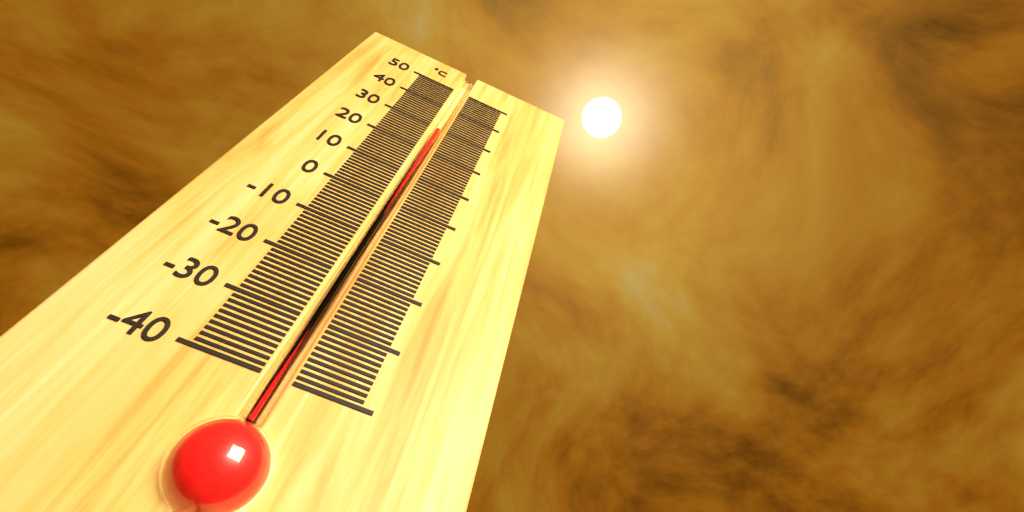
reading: 30 °C
